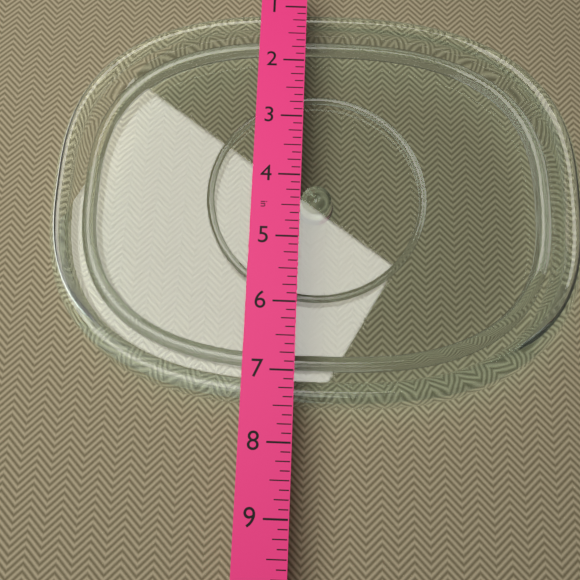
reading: 7.500 in
